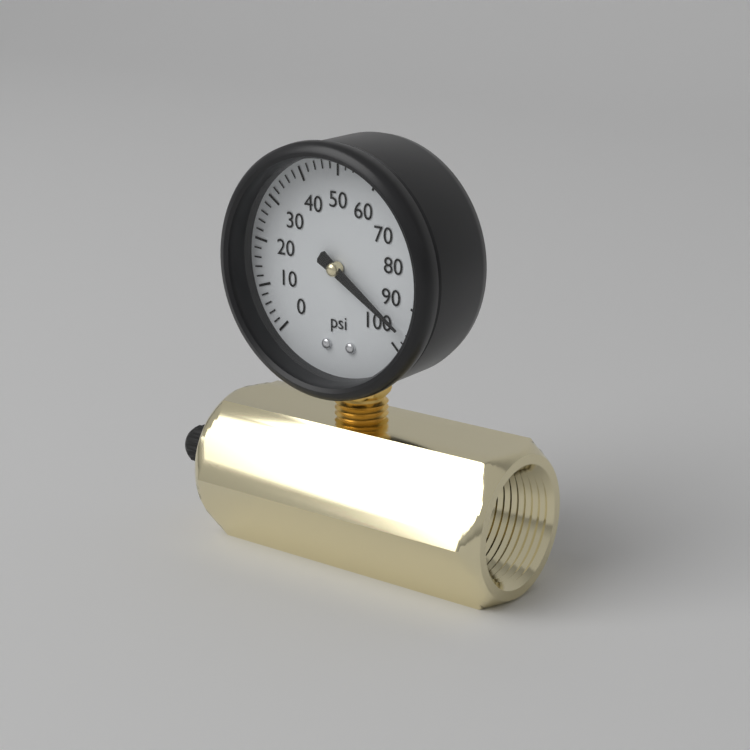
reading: 96 psi
